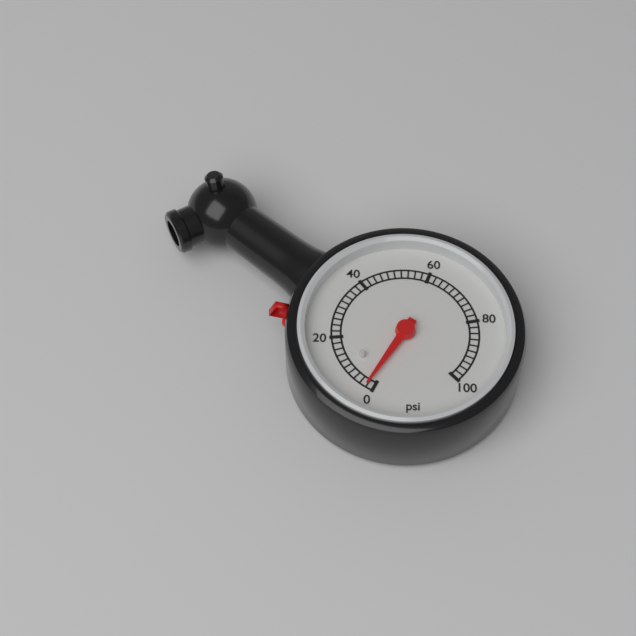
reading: 2 psi
